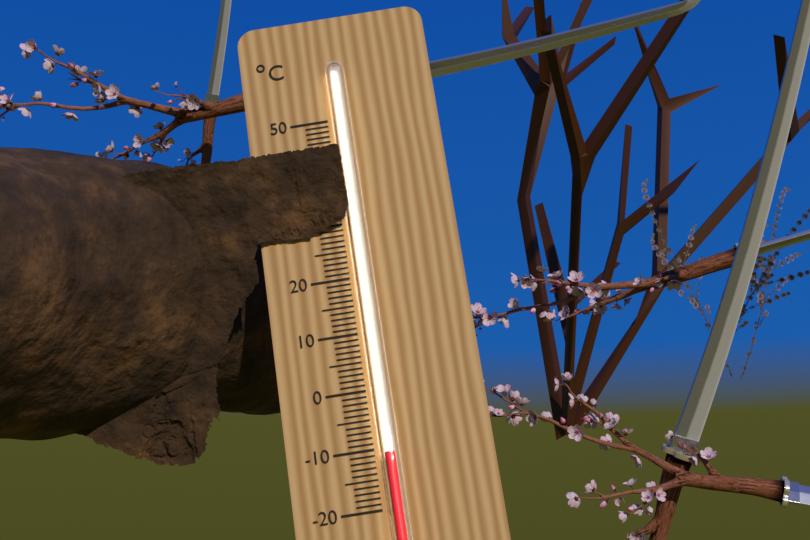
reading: -11 °C
